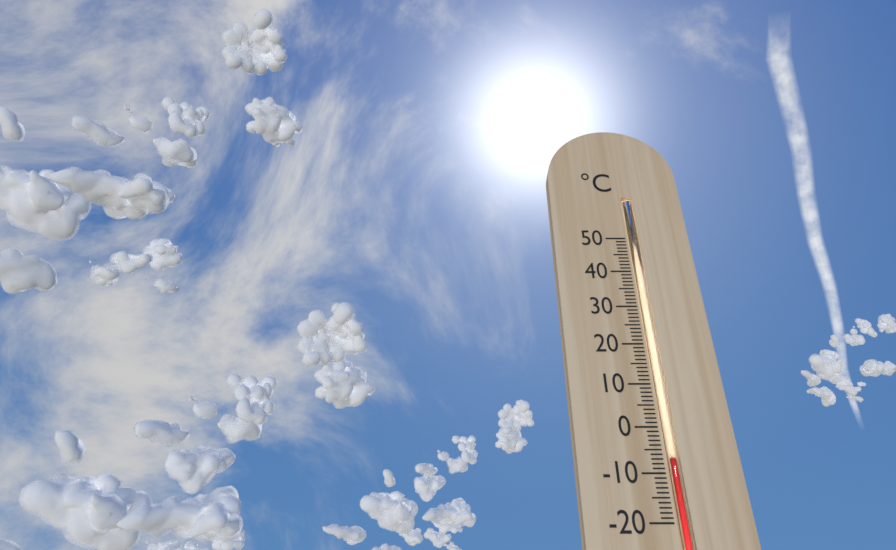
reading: -7 °C
